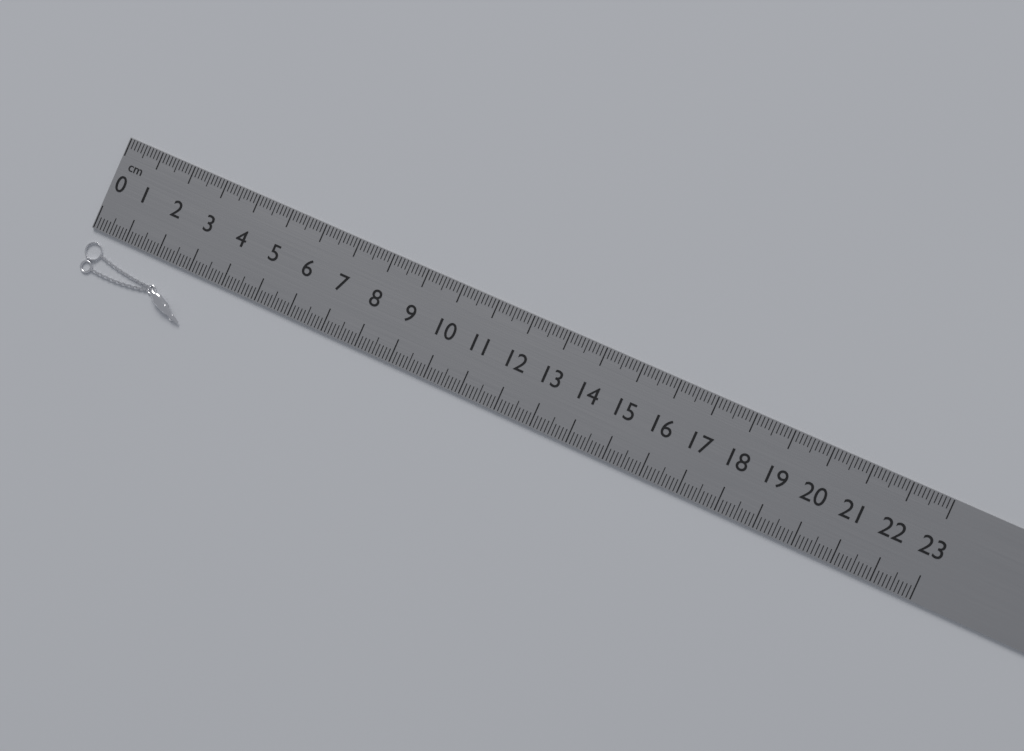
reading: 3.3 cm
